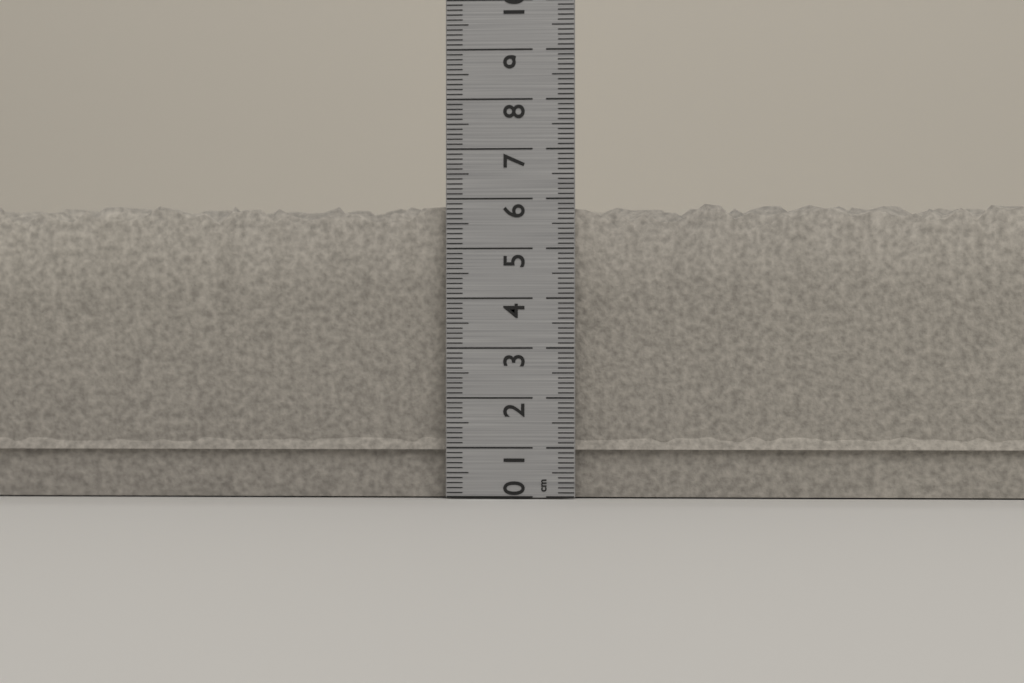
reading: 6.0 cm
